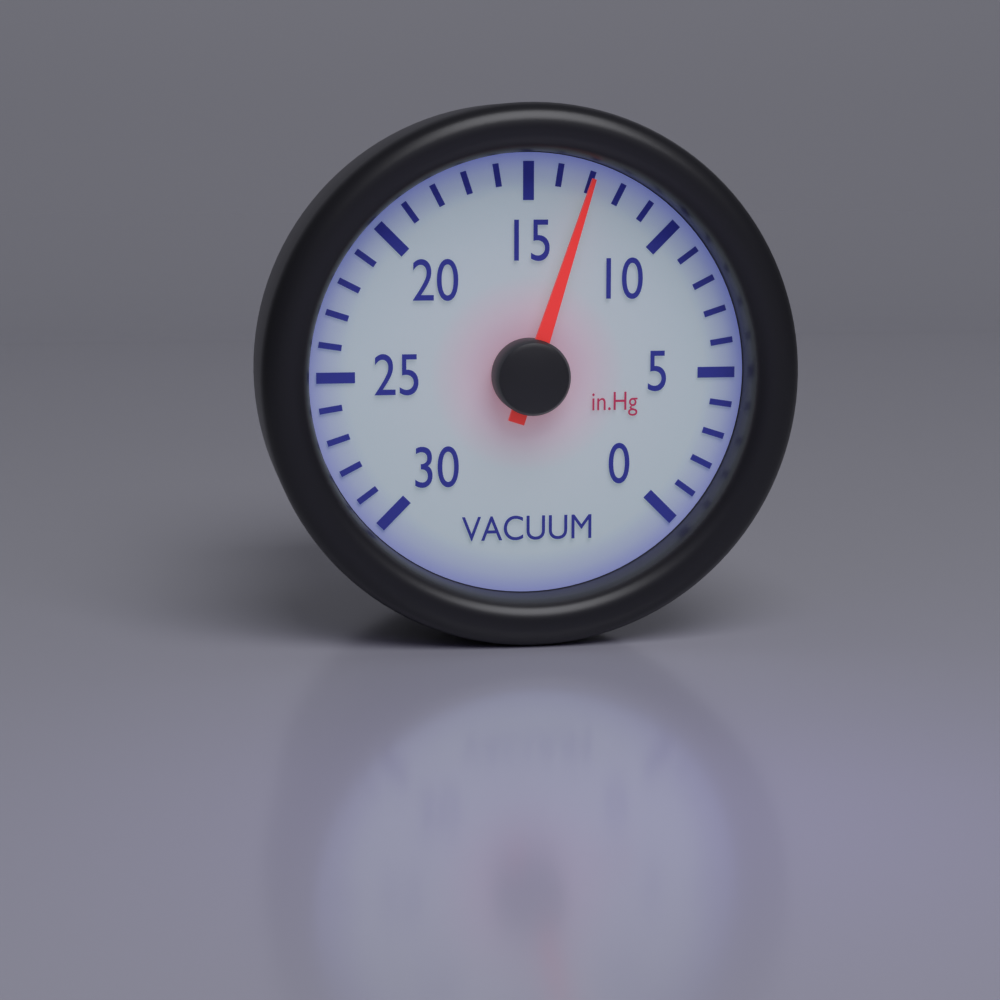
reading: 13 inHg
